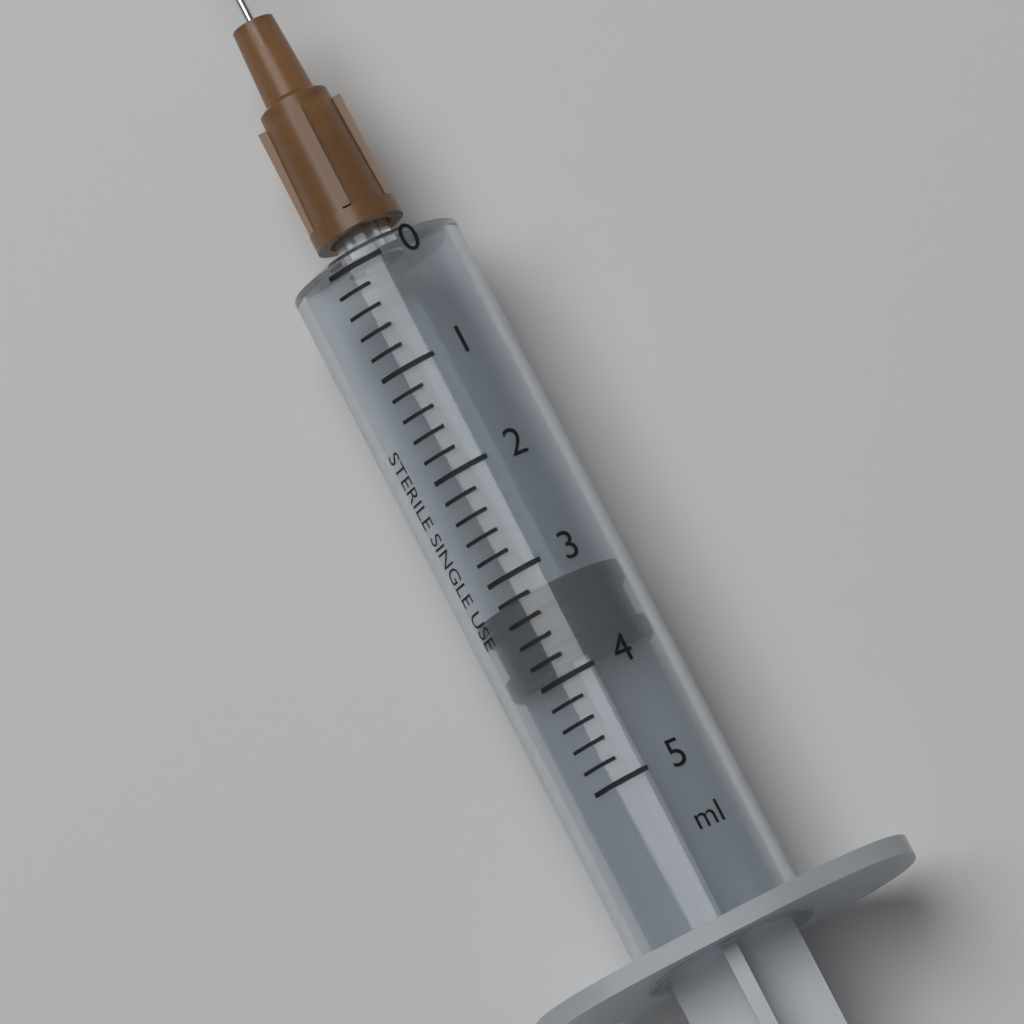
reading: 3.2 ml
